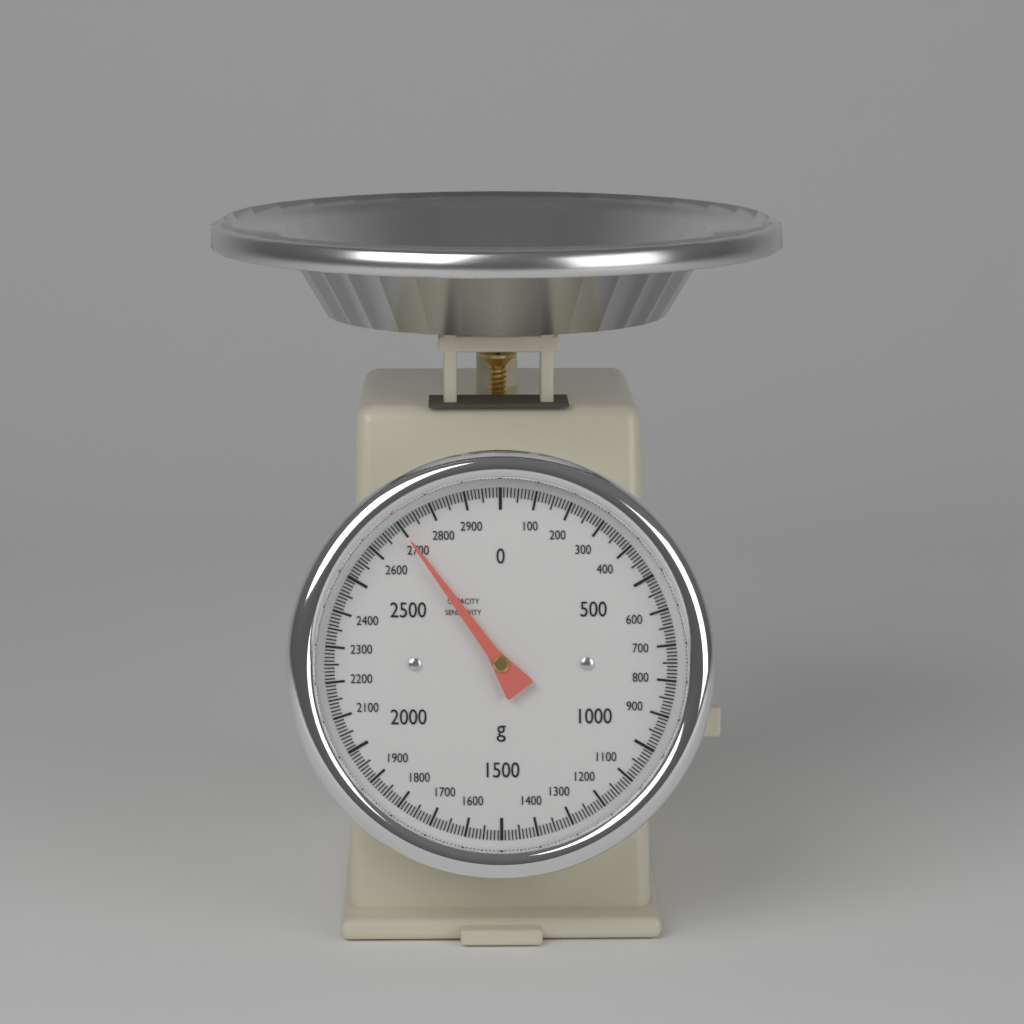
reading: 2700 g
